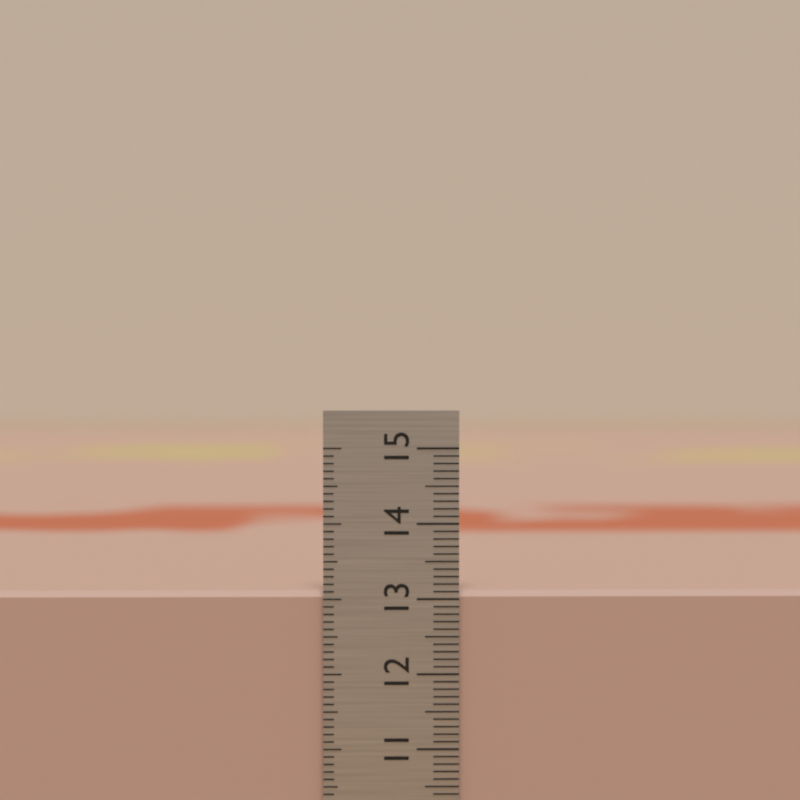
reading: 13.1 cm
